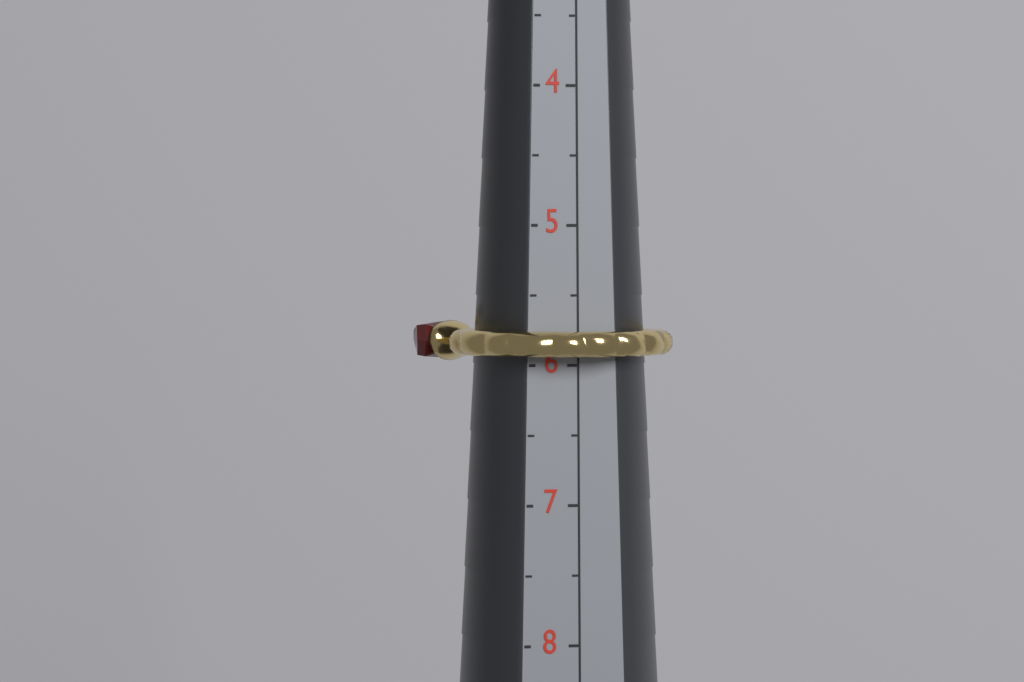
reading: 6.0 (no unit)
